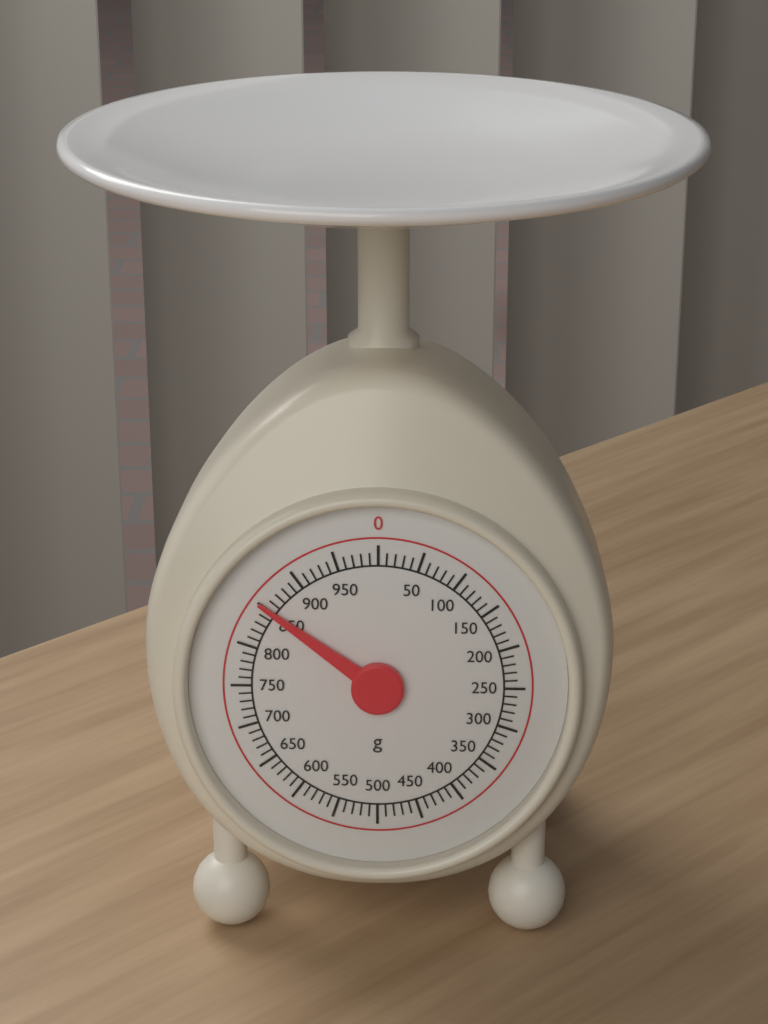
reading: 850 g
